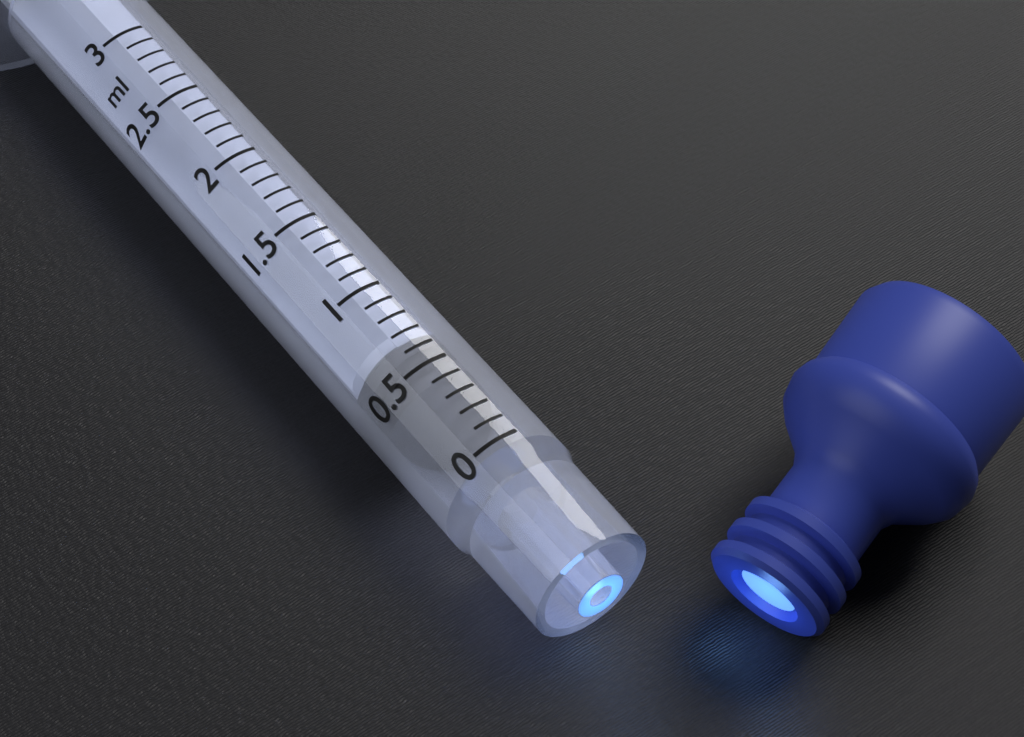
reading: 0.4 ml
